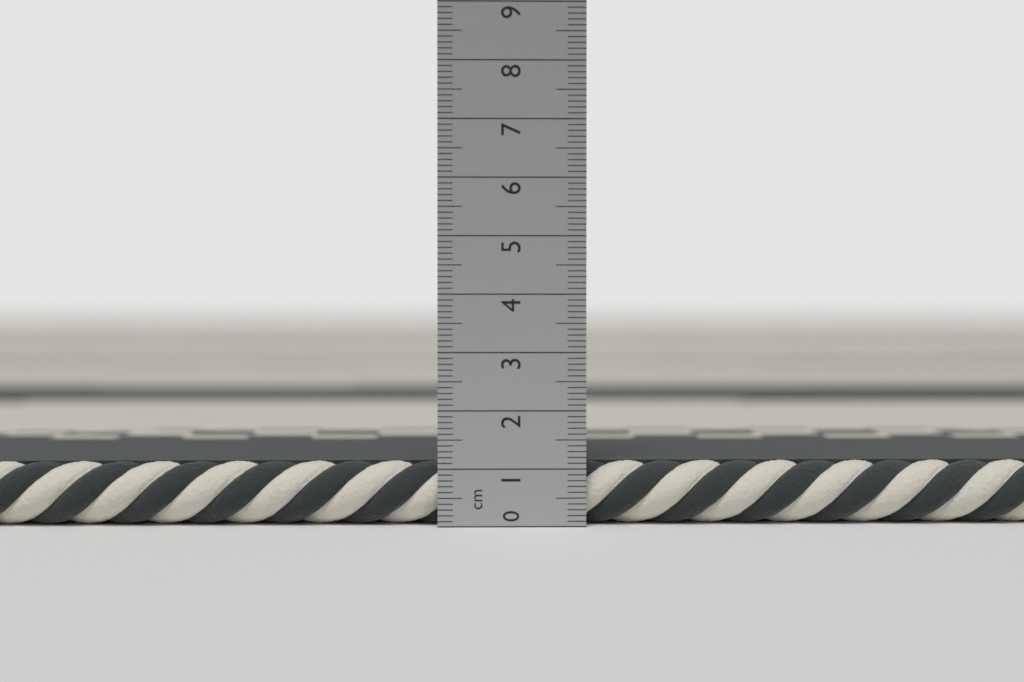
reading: 1.1 cm
